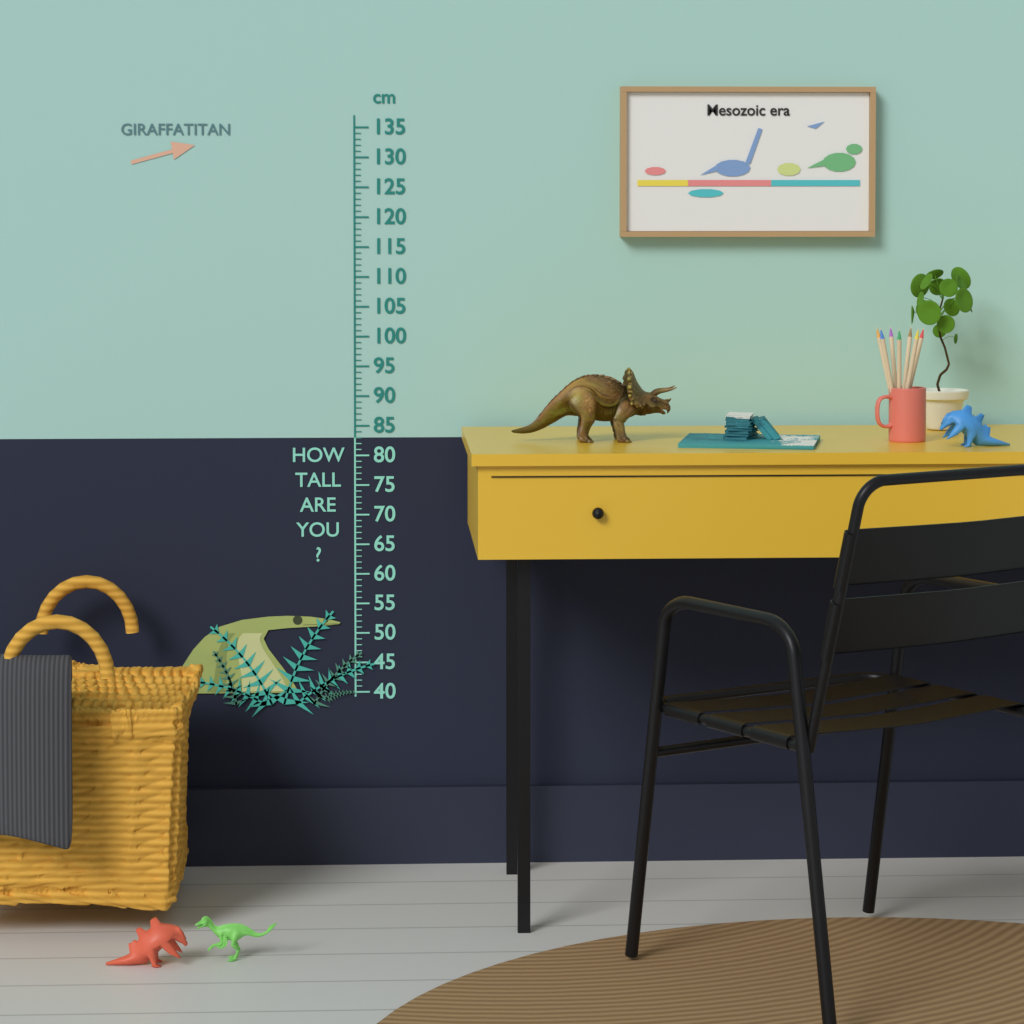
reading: 53 cm
